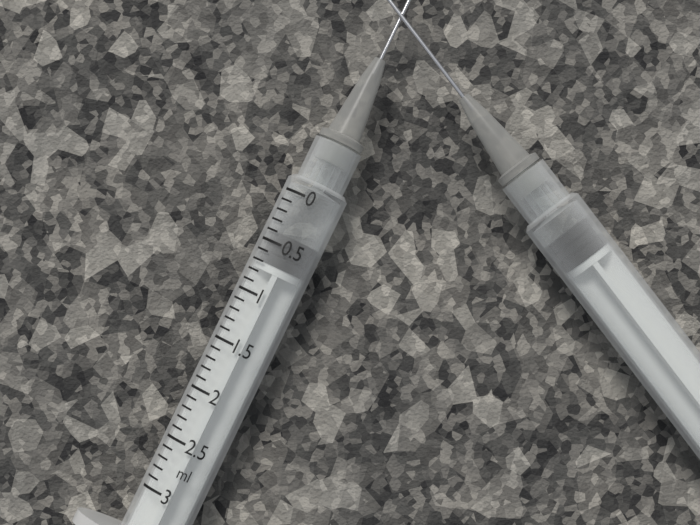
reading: 0.4 ml
